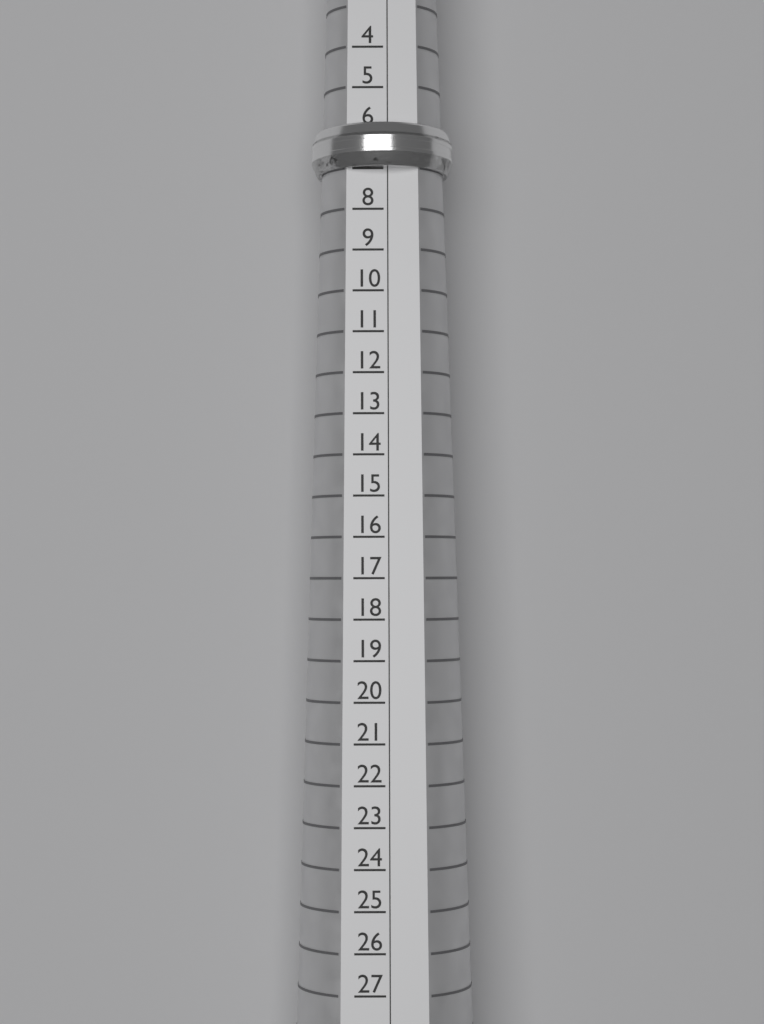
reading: 7 (no unit)
